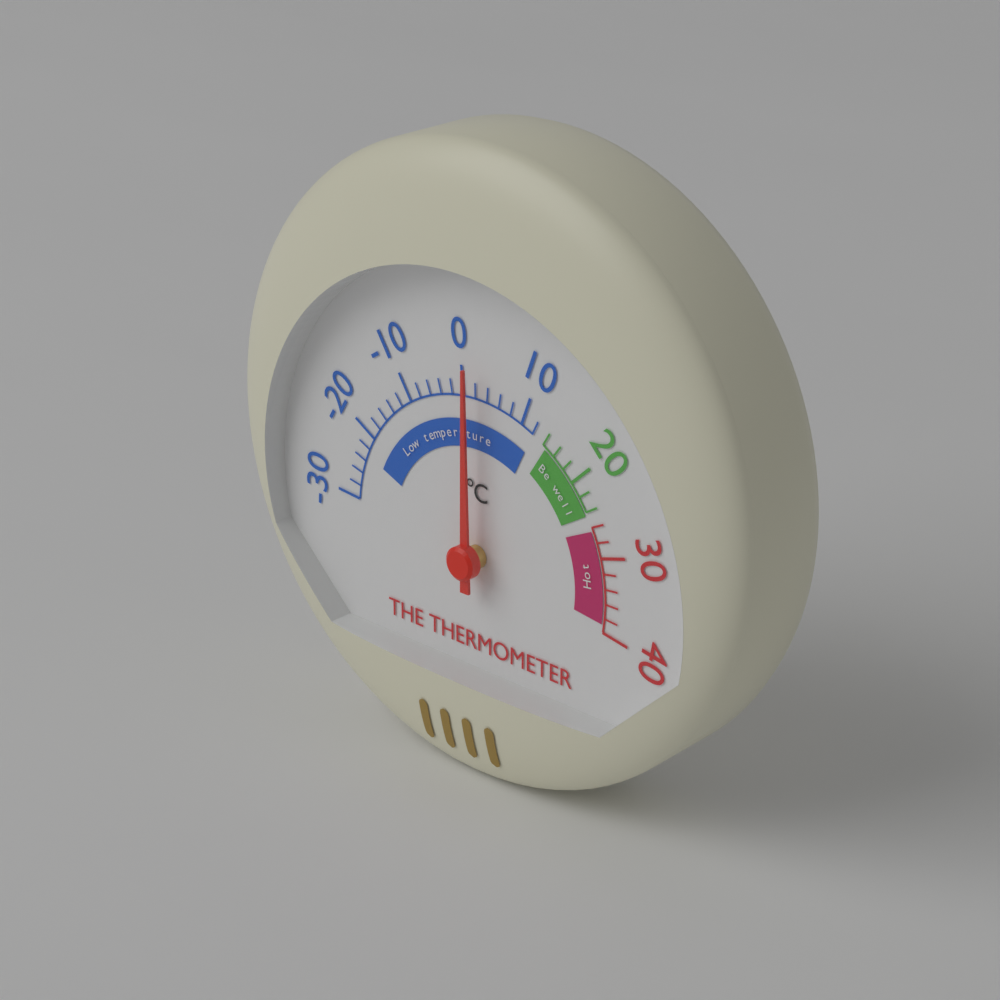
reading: 2 °C
